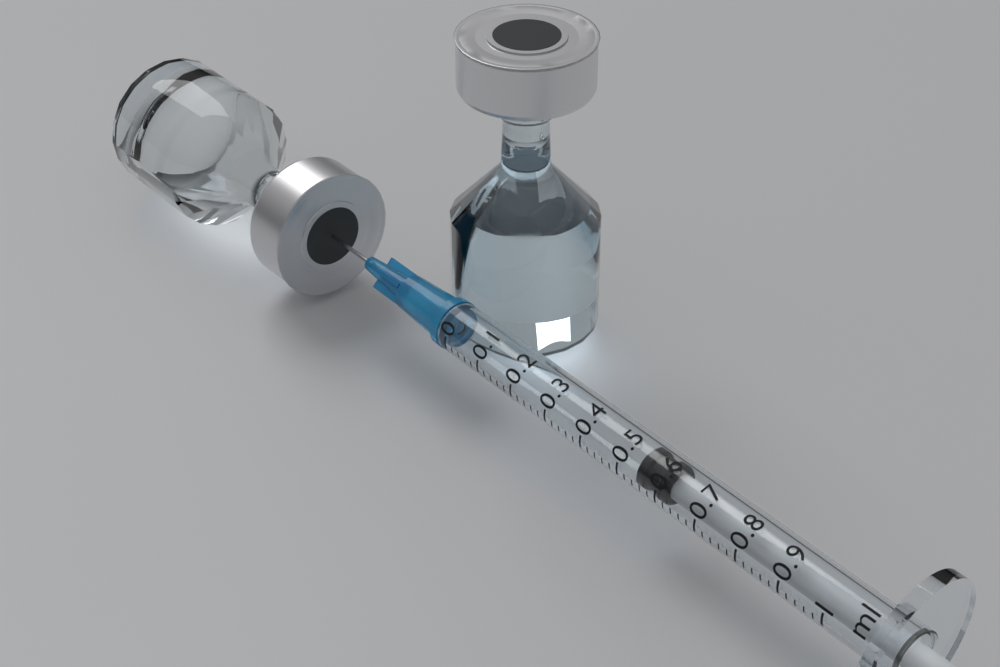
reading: 0.54 ml
